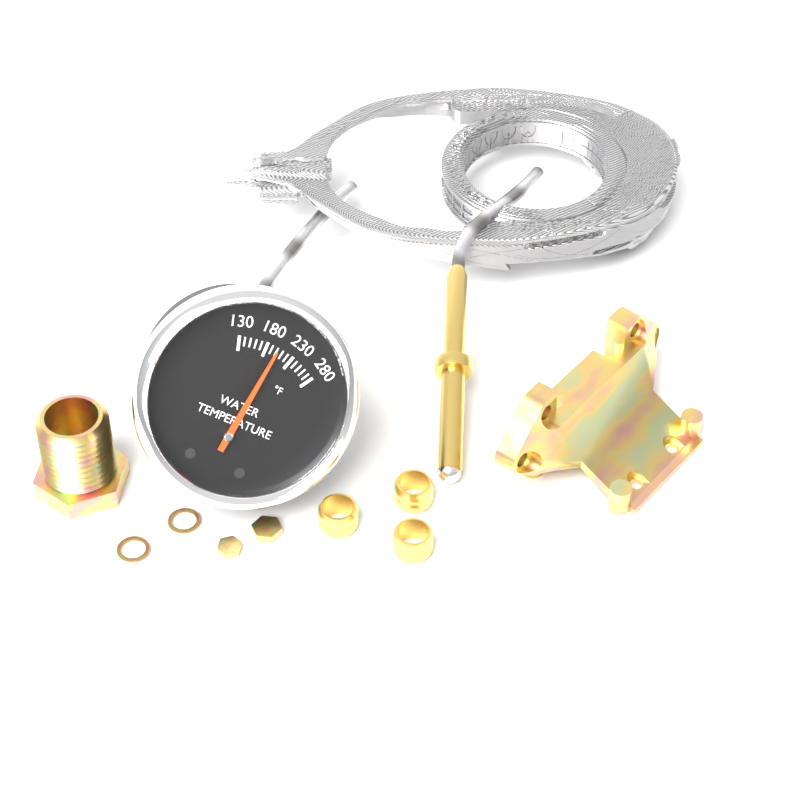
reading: 200 °F
